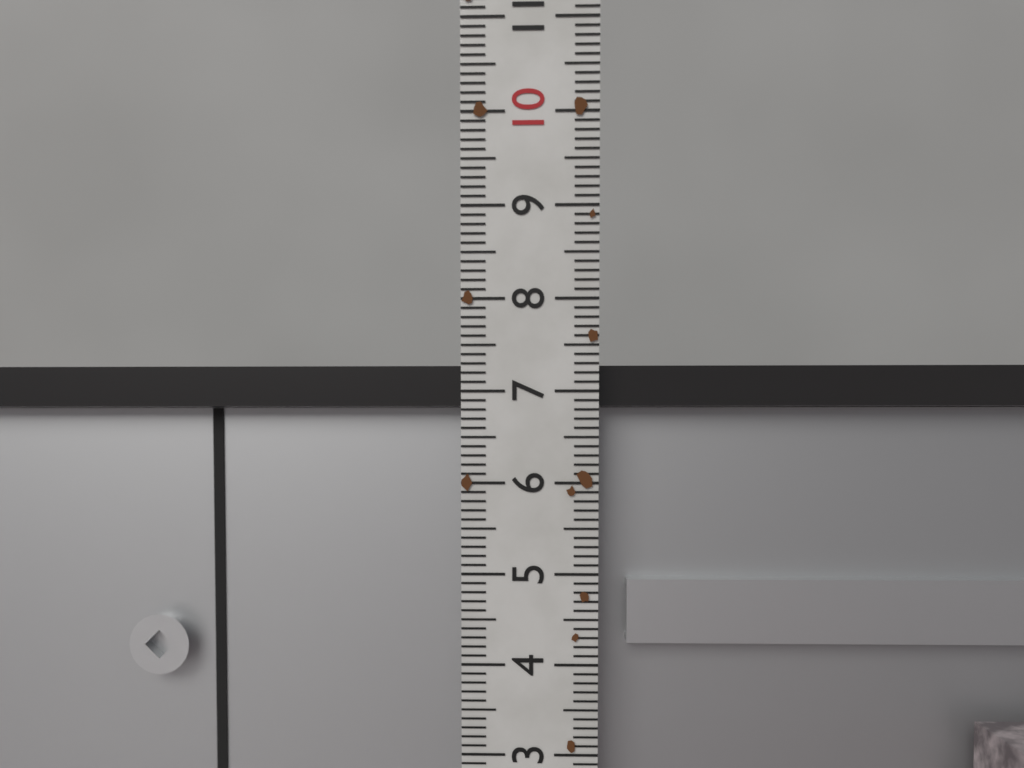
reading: 7.3 (no unit)
